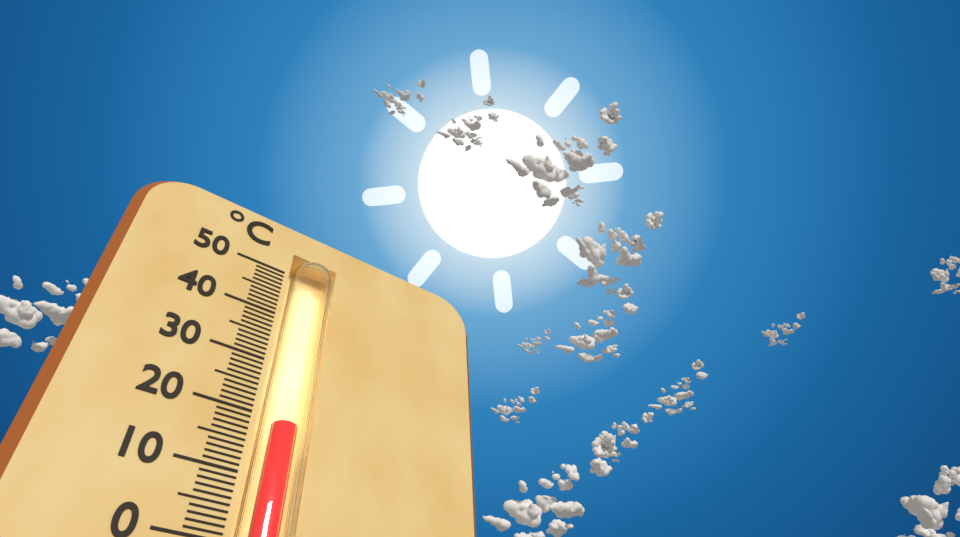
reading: 19 °C
